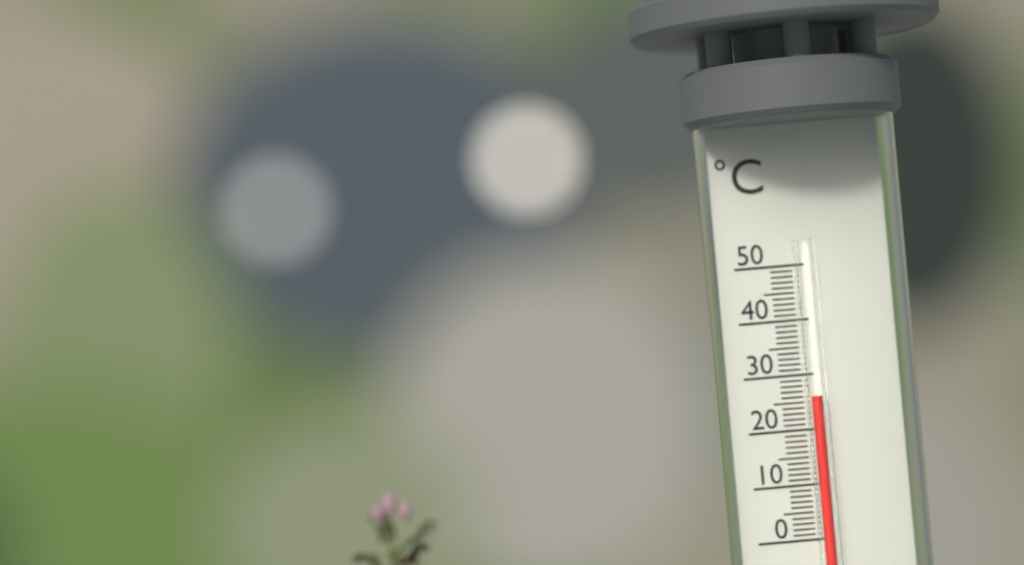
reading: 26 °C
